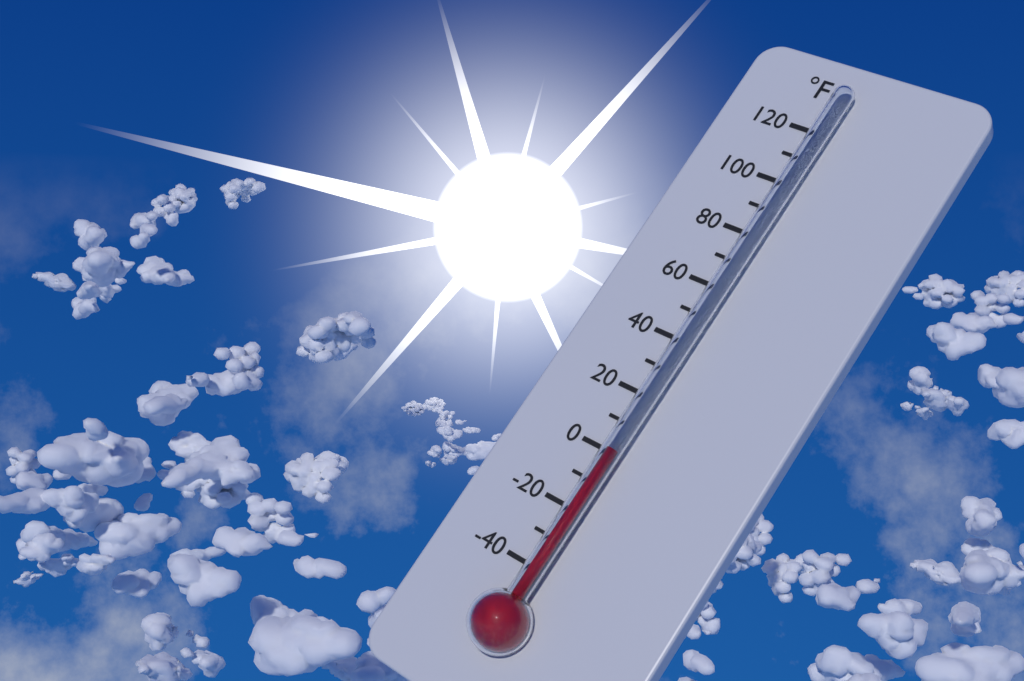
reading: 0 °F
